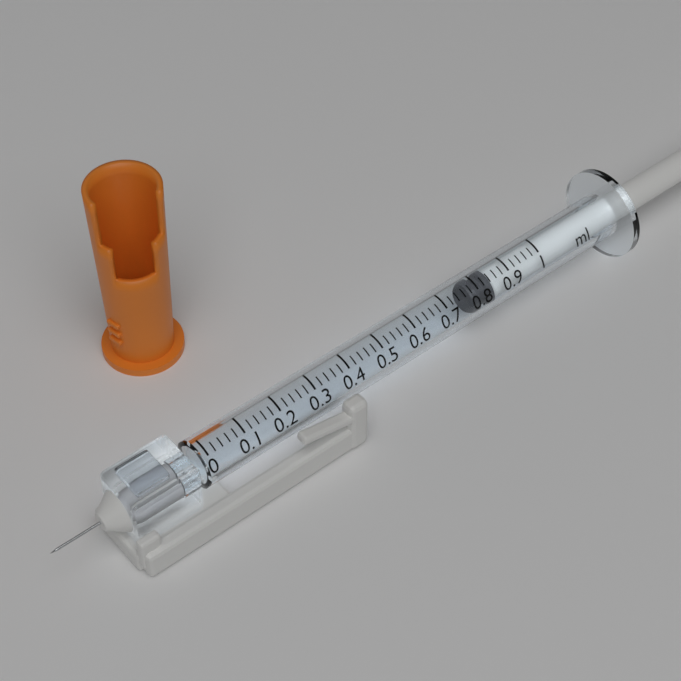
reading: 0.78 ml
